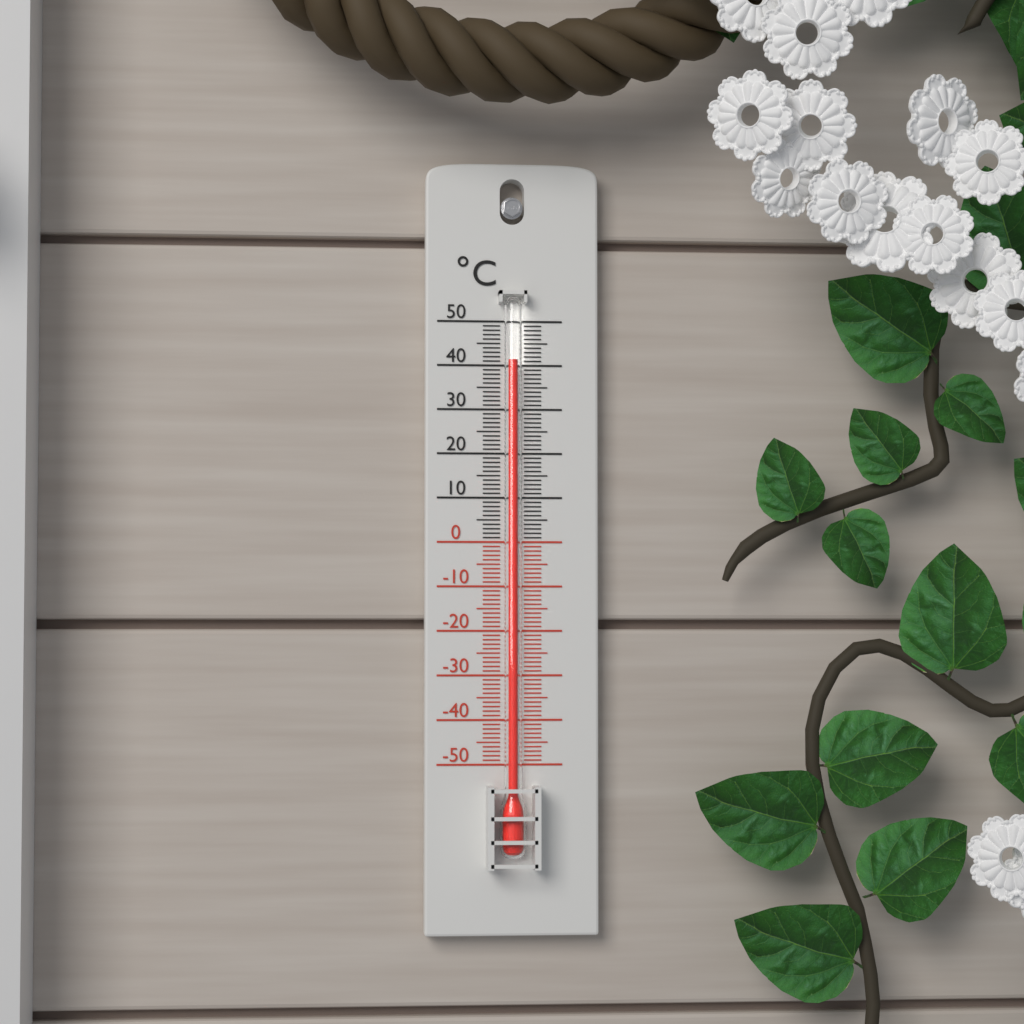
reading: 41 °C
